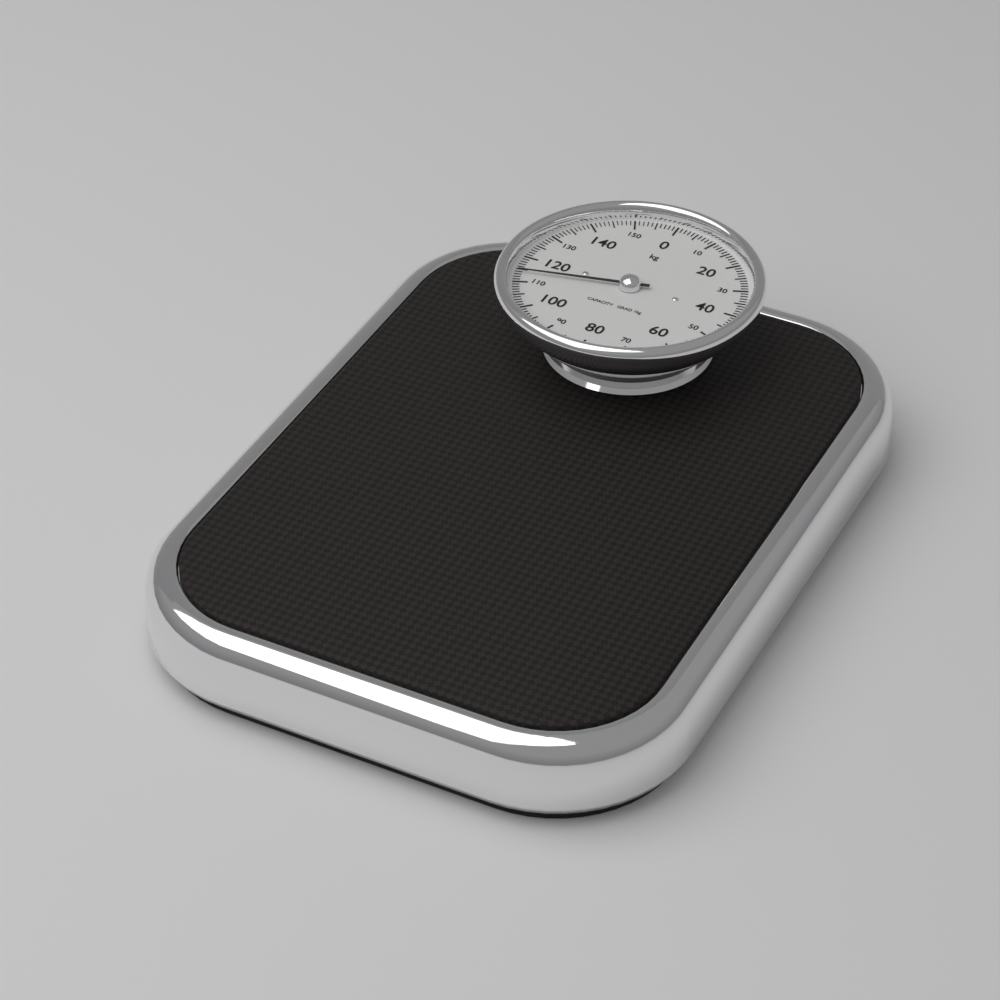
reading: 114 kg
